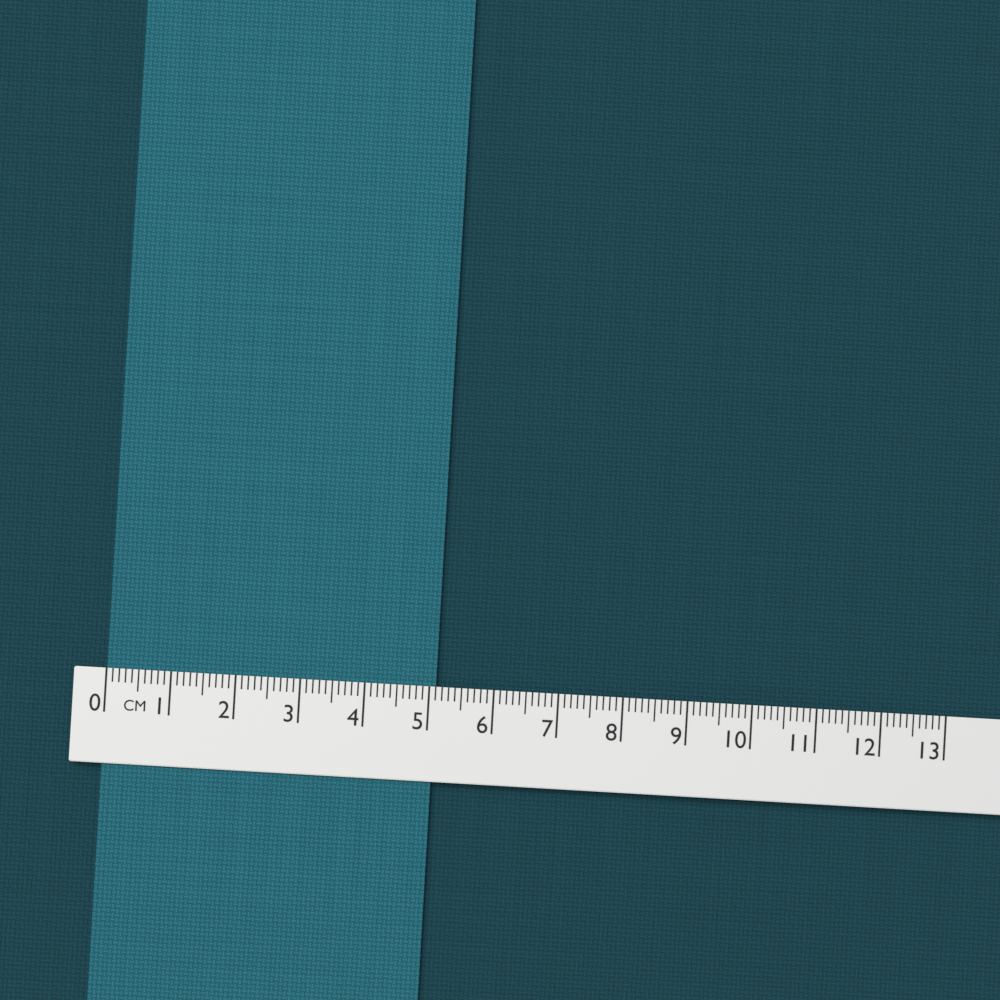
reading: 5.1 cm
